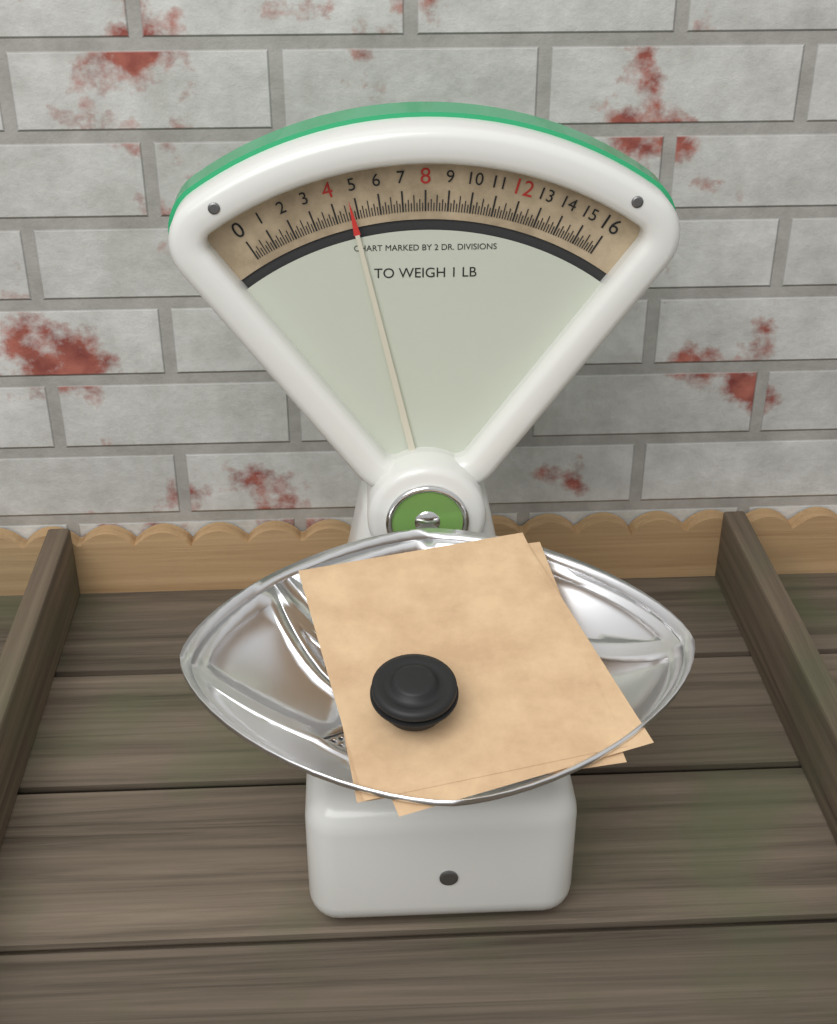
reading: 4.750 oz
